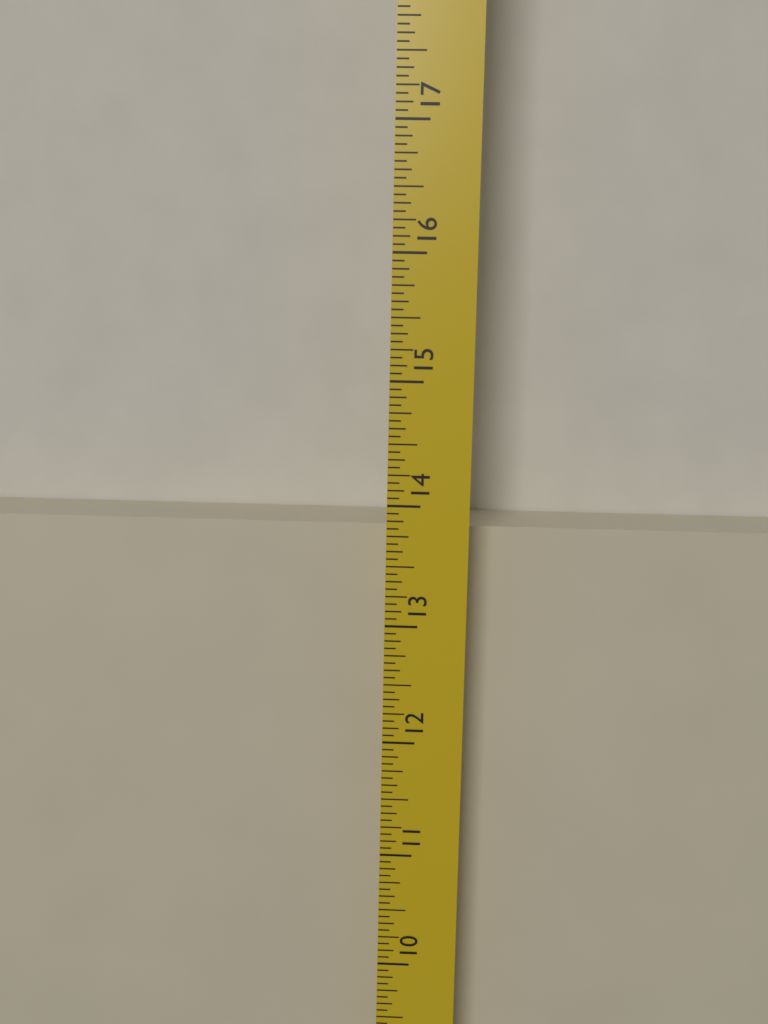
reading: 13.7500 in
